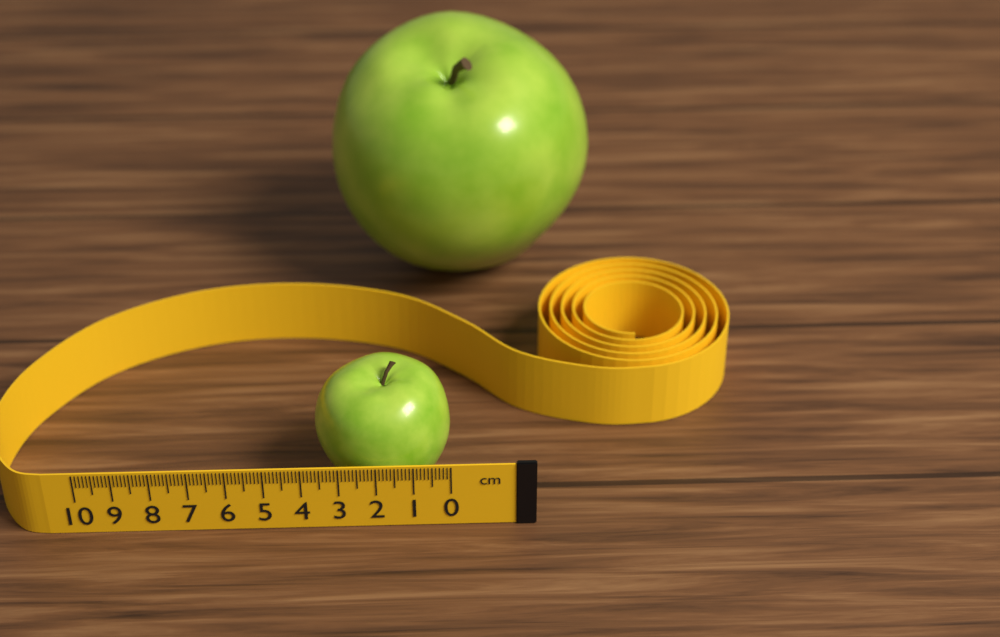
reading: 3.7 cm
